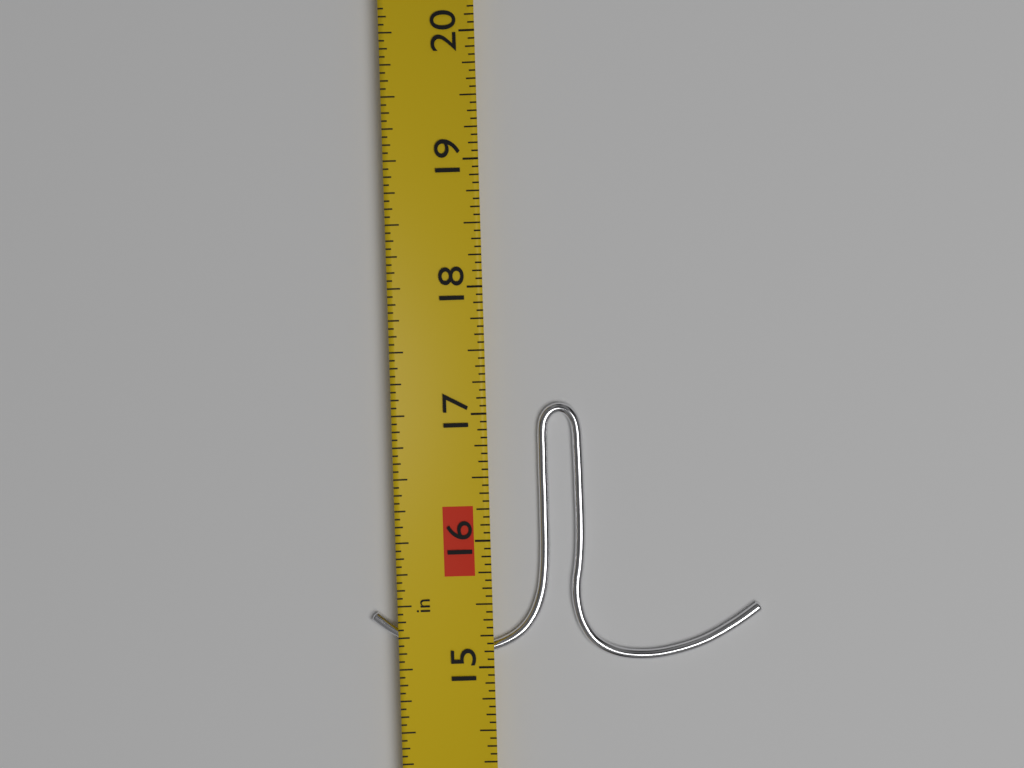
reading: 17.0625 in
